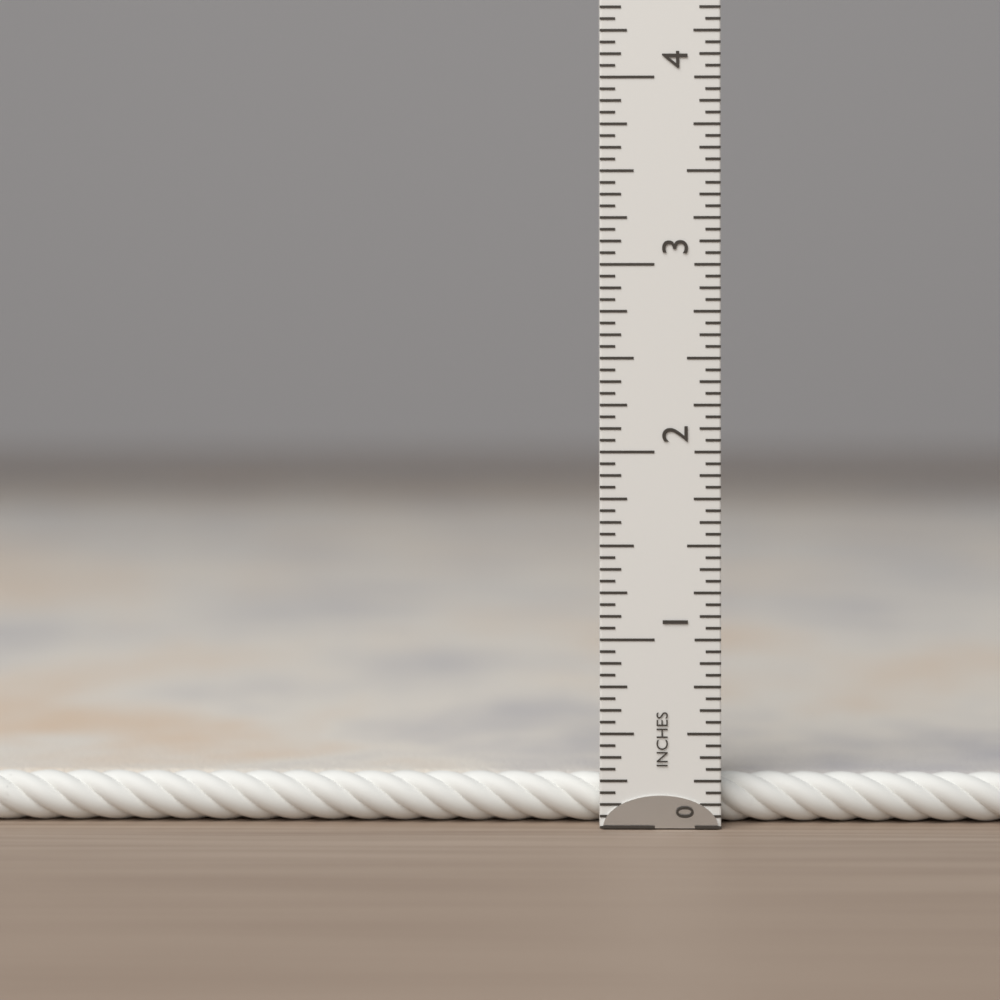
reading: 0.2500 in
